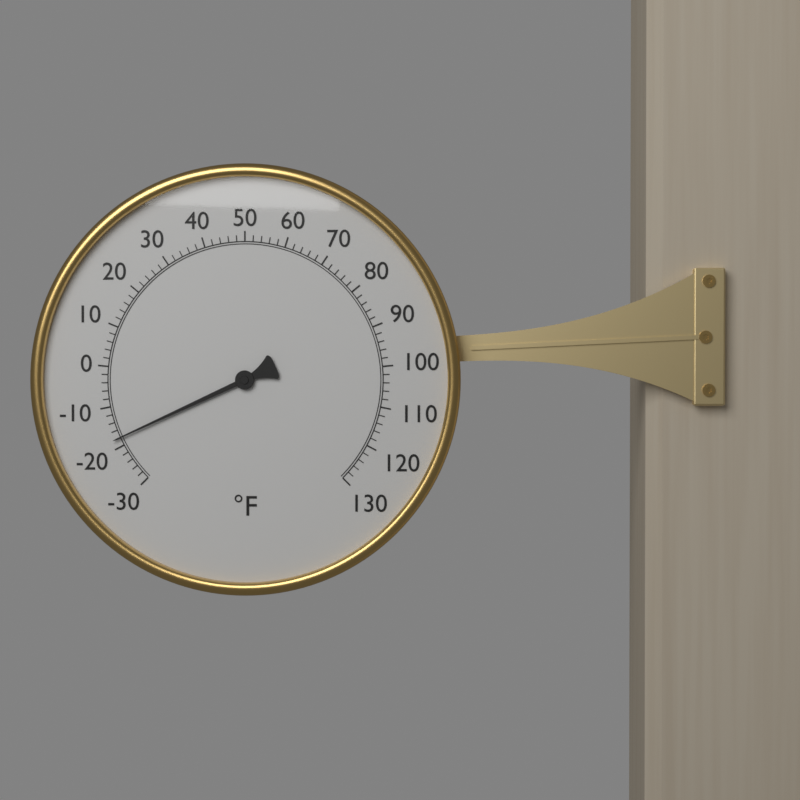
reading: -18 °F
